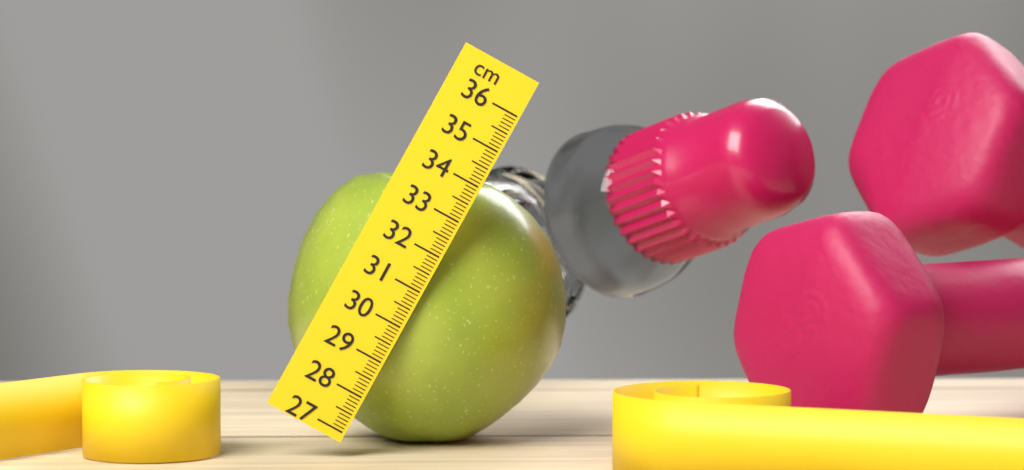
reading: 34.1 cm
